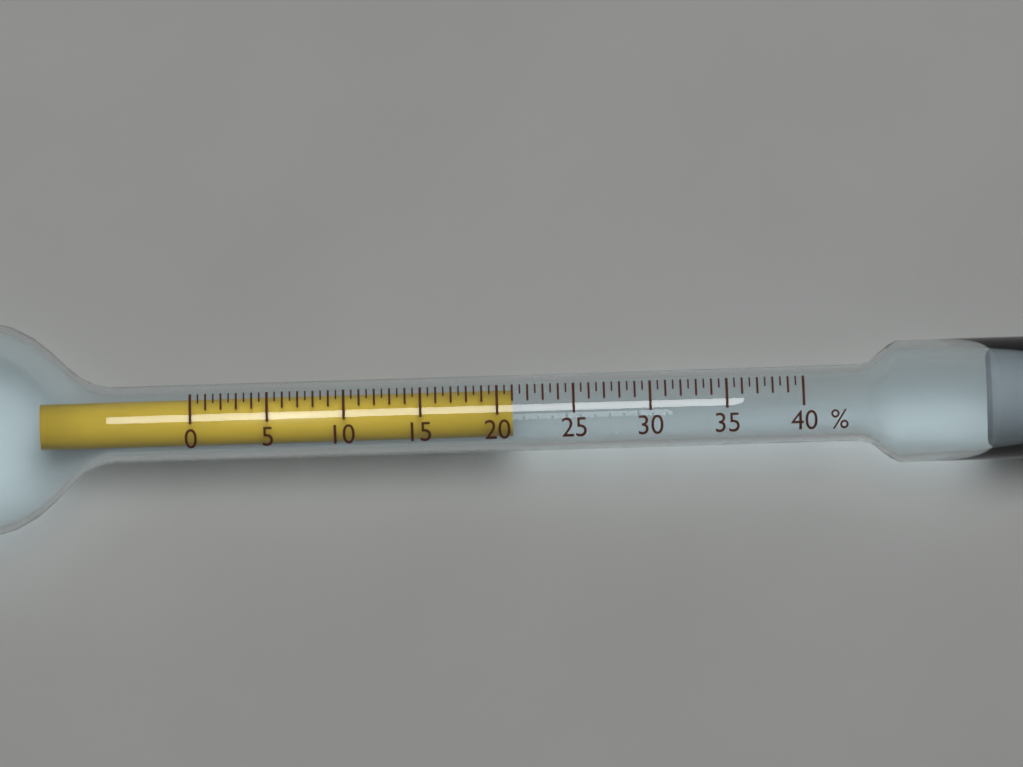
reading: 21.0 %
